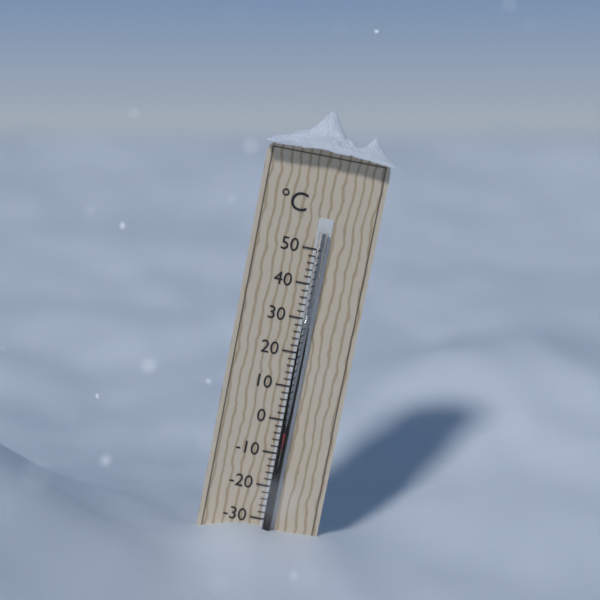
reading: -3 °C
